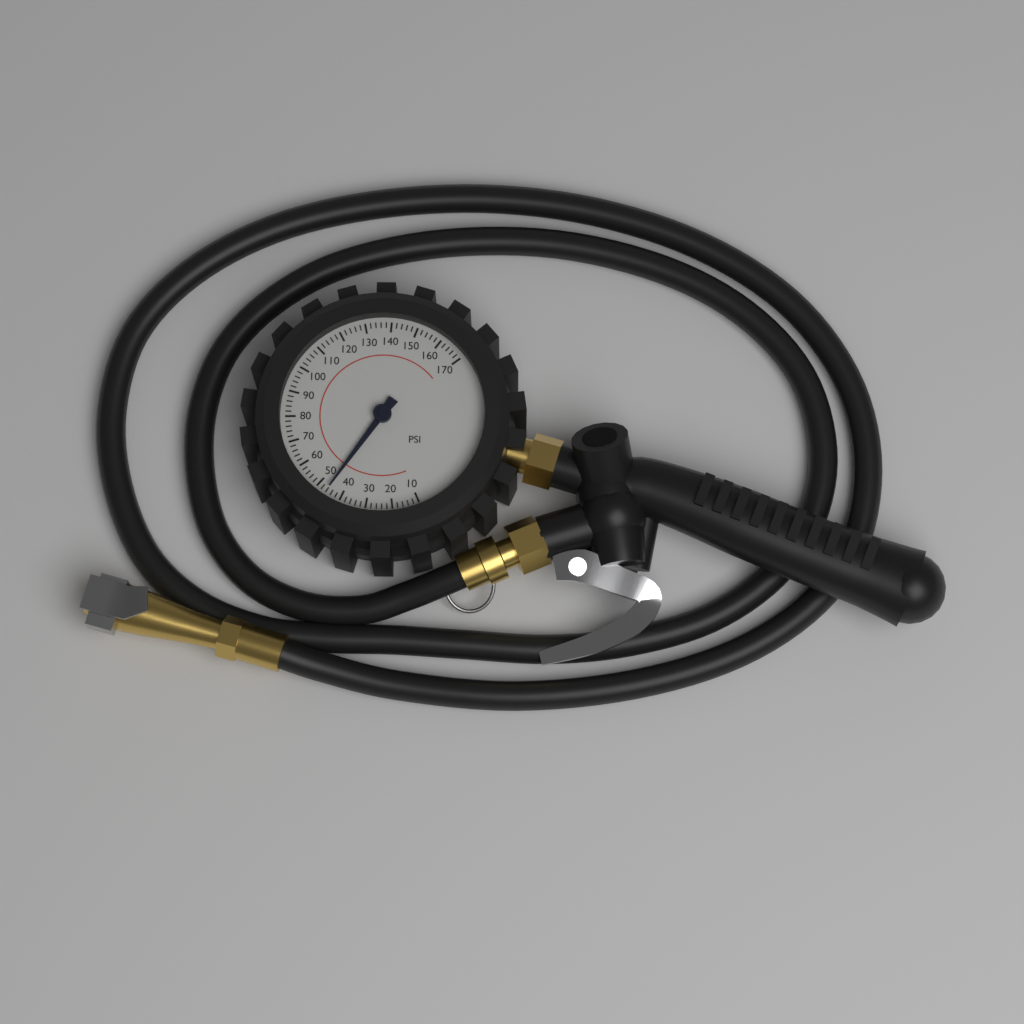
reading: 46 psi
